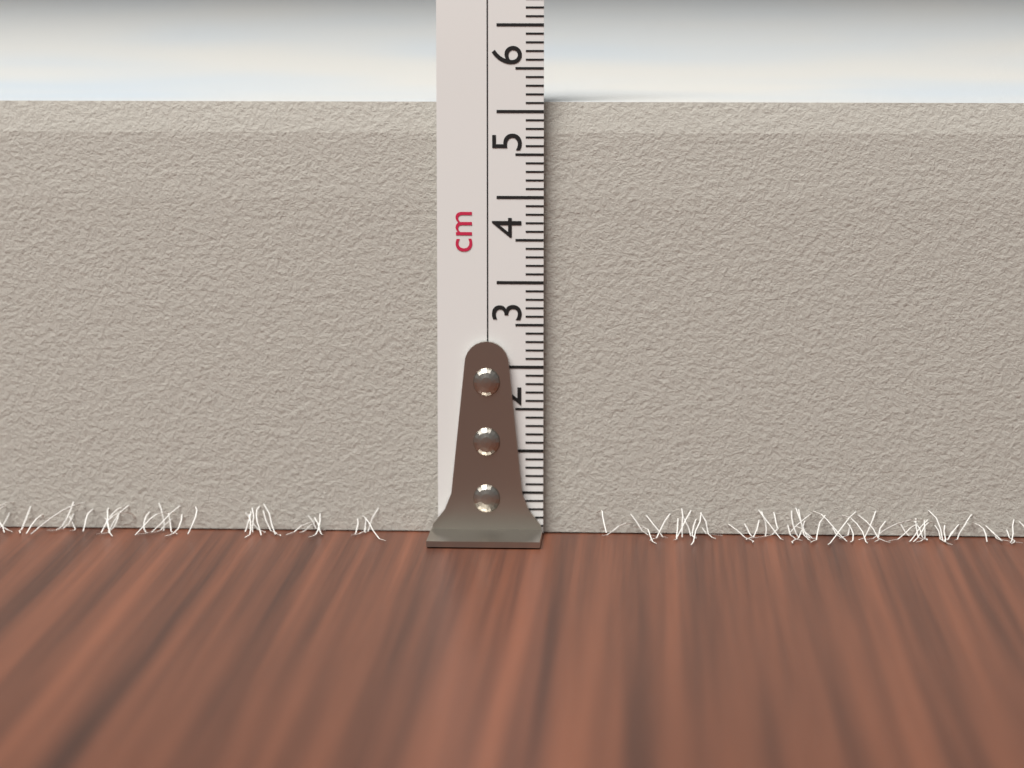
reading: 5.1 cm
